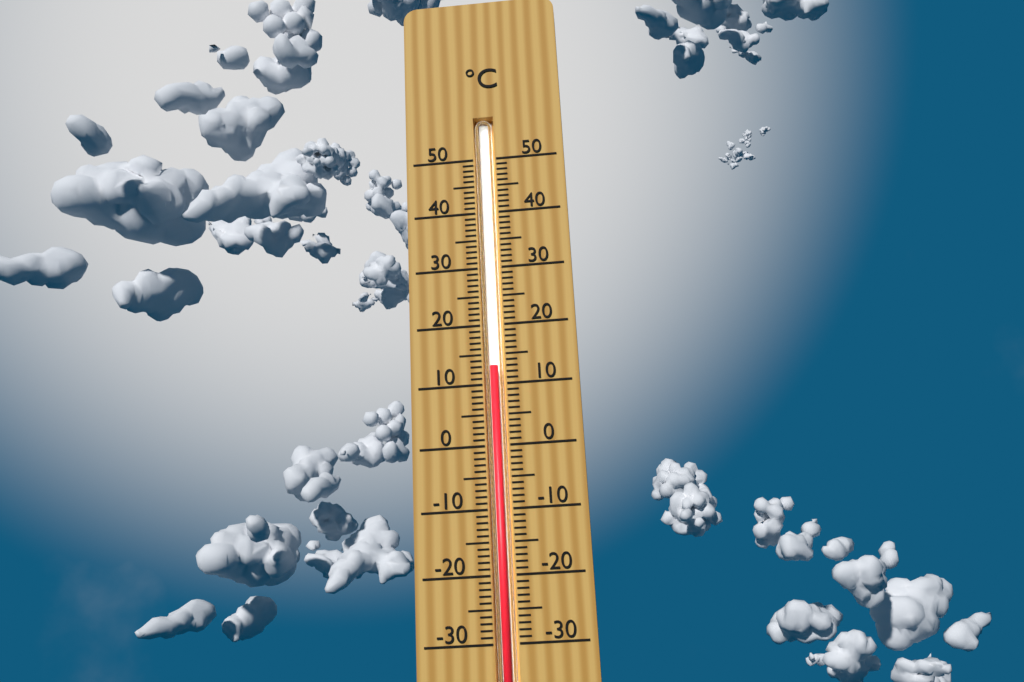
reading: 13 °C
